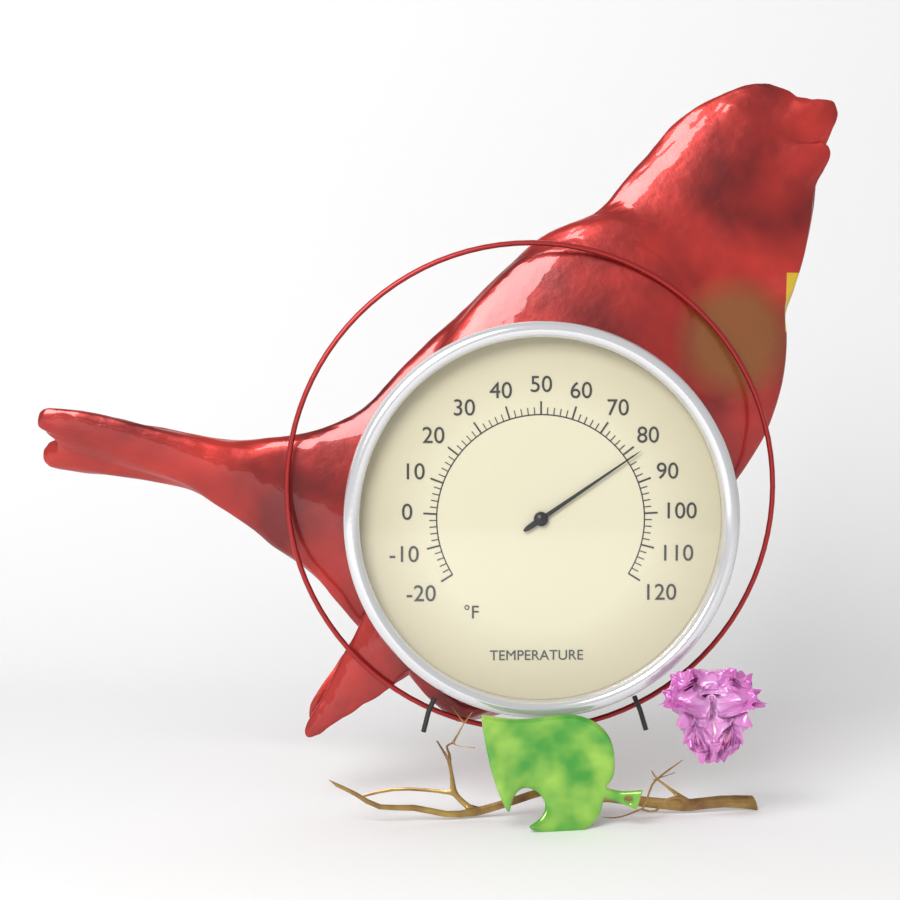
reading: 82 °F
